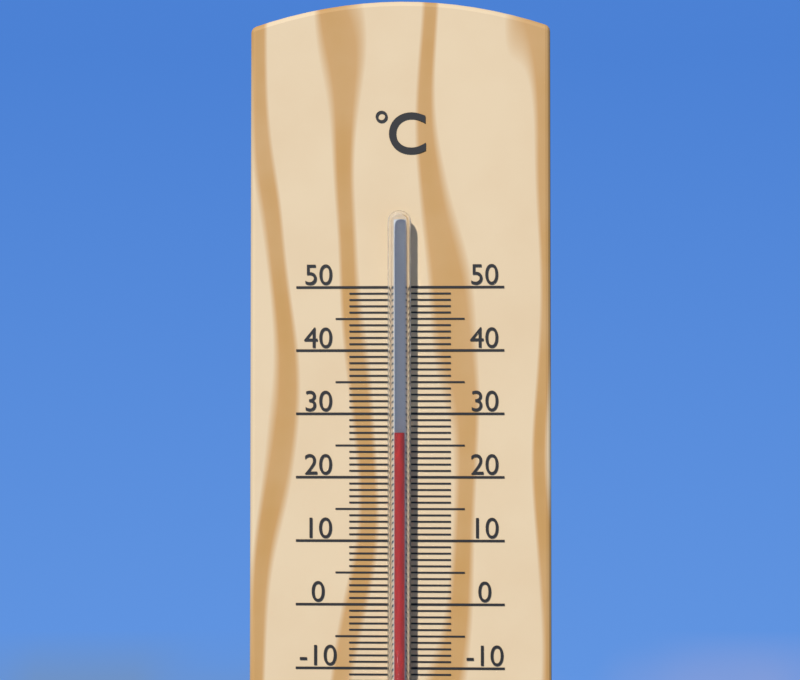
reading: 27 °C
